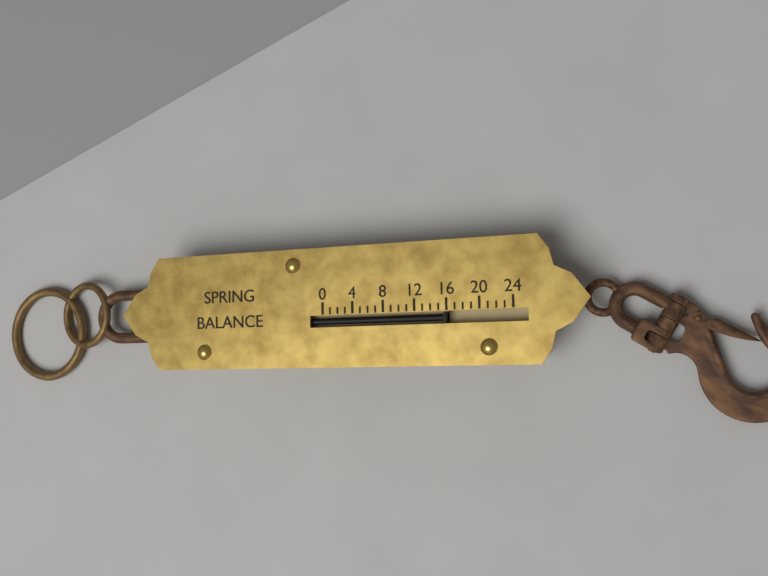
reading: 16 (no unit)
